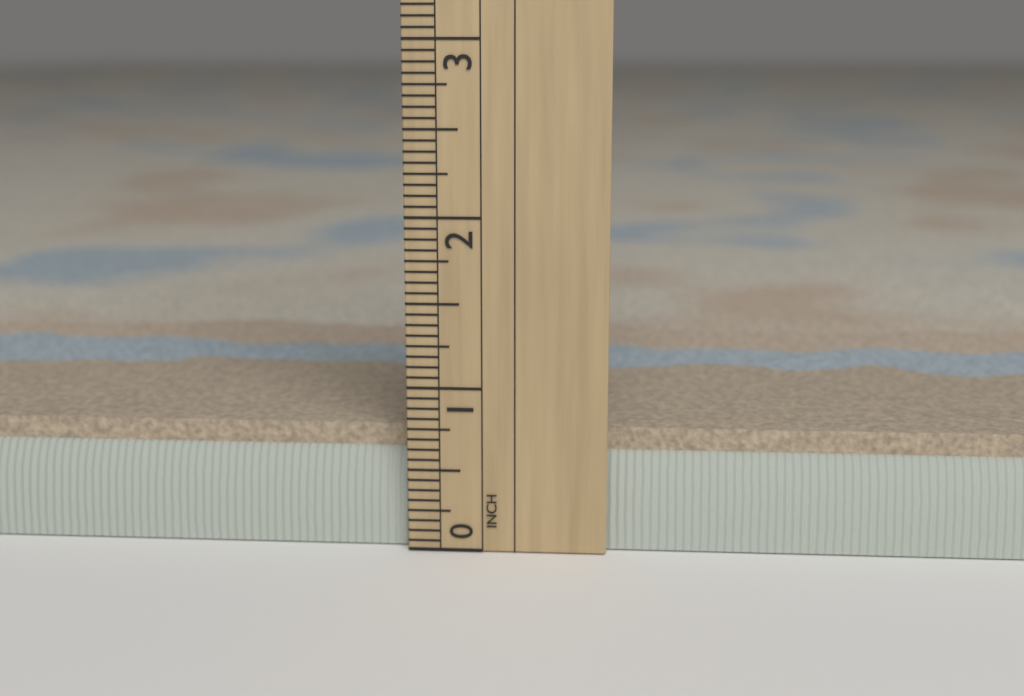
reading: 0.7500 in
